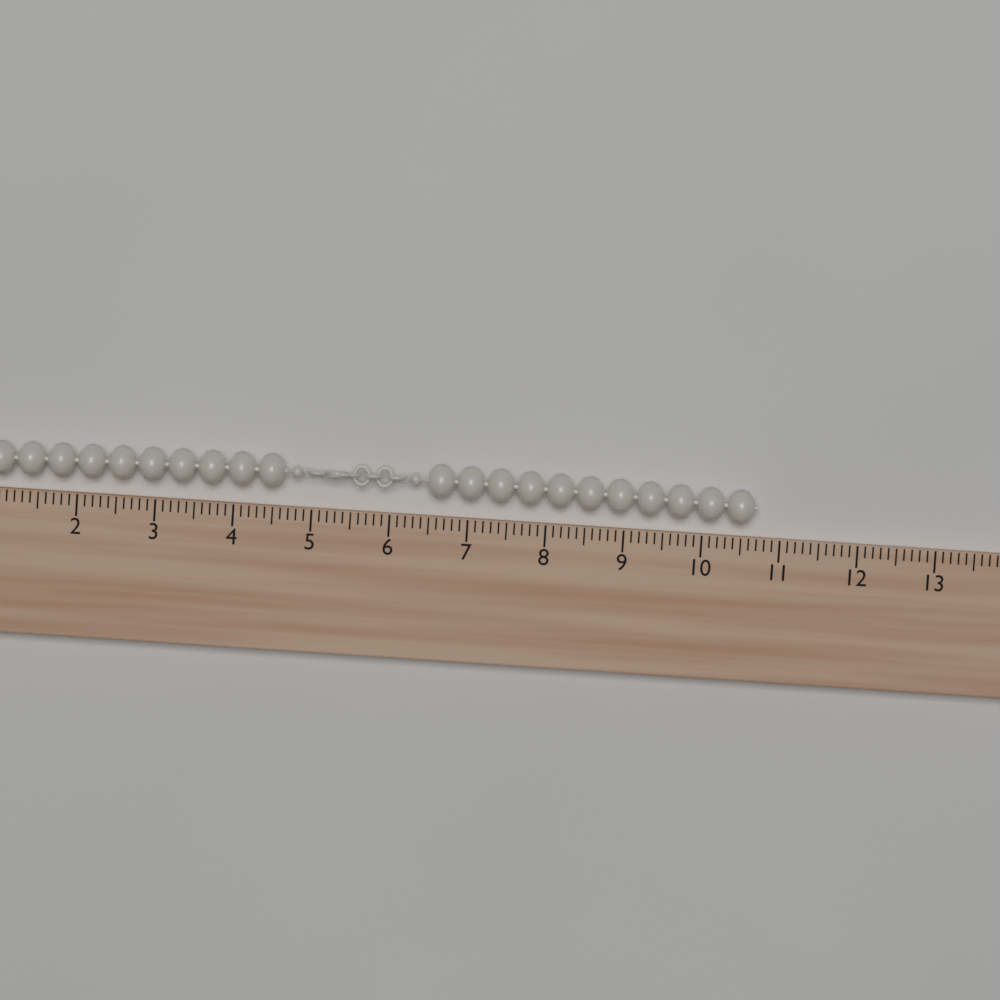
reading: 10.7 (no unit)
